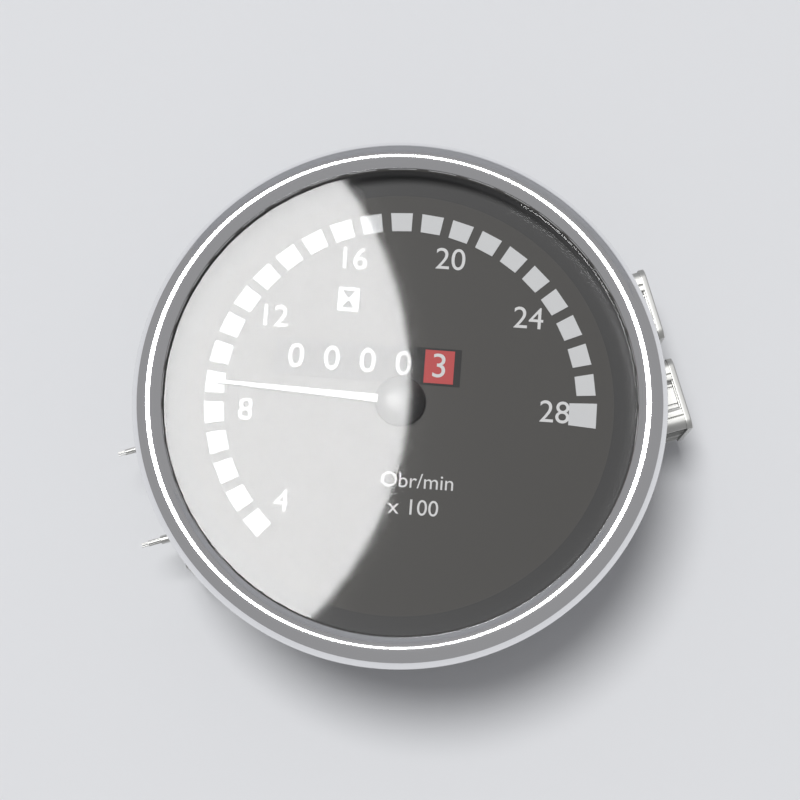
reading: 9 Obr/min x100
